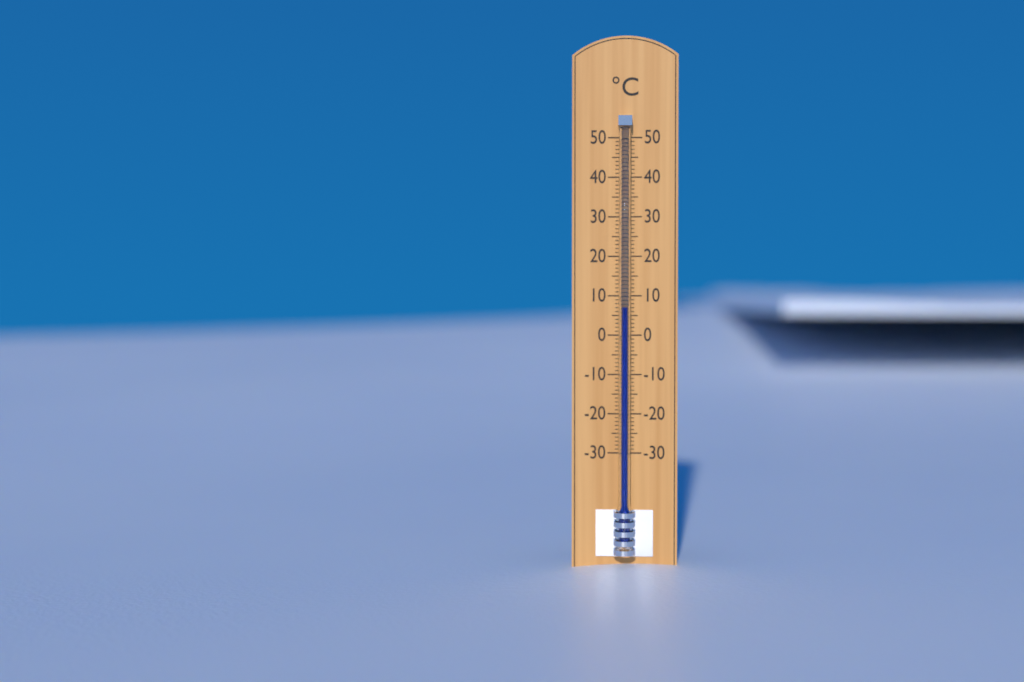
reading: 7 °C
